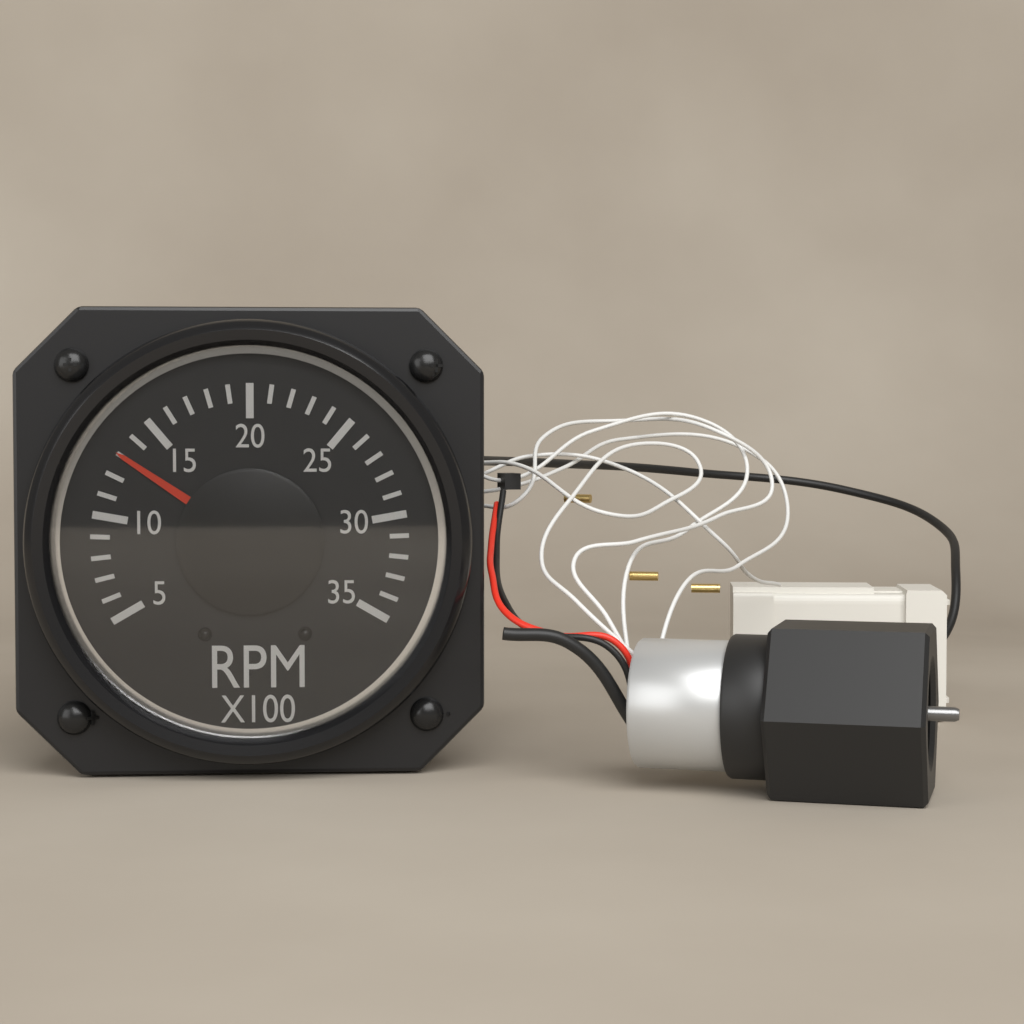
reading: 13 RPM x100
